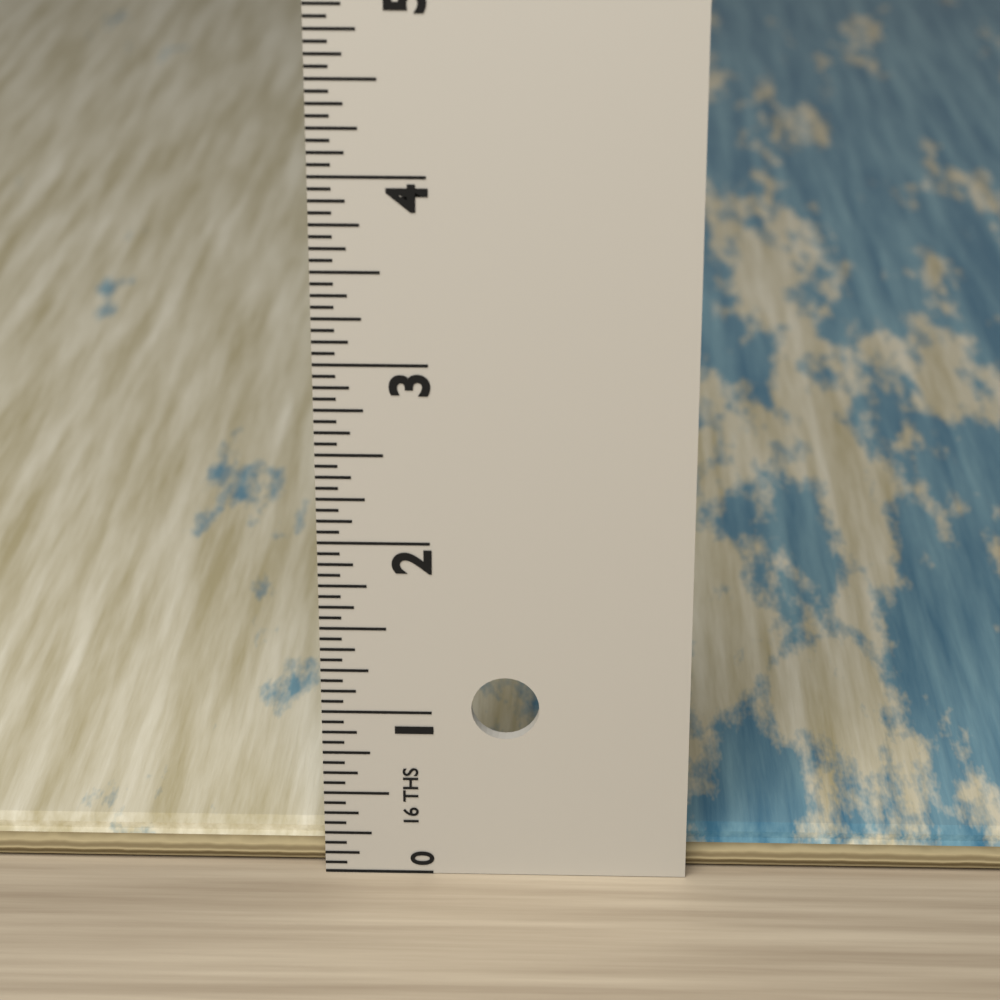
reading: 0.1875 in
